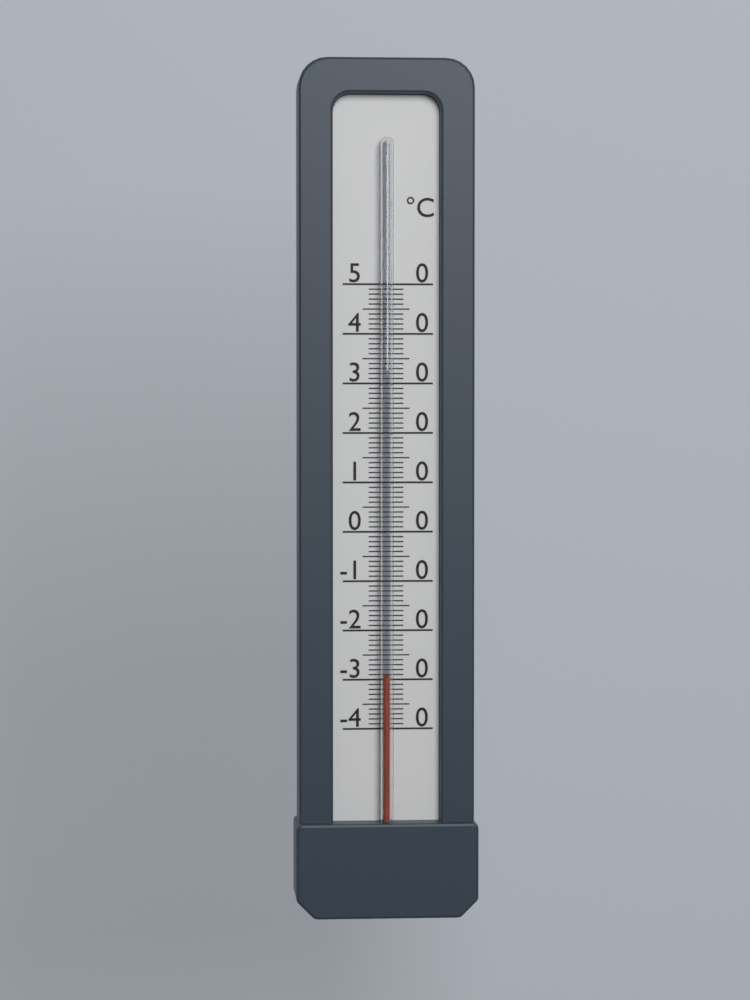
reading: -29 °C
